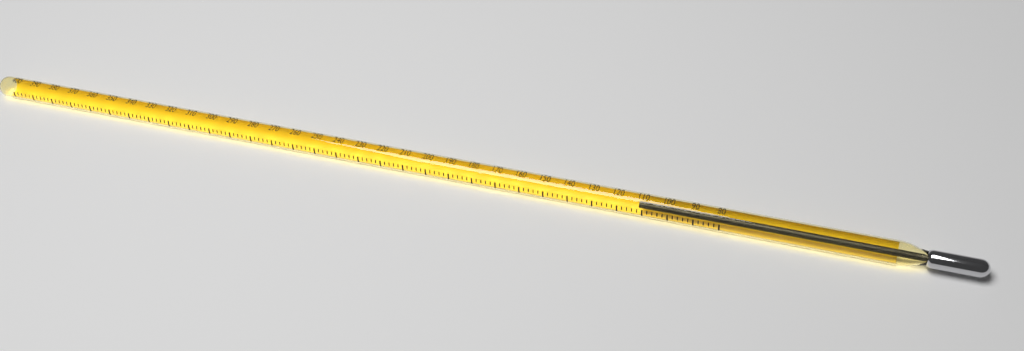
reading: 112 (no unit)
